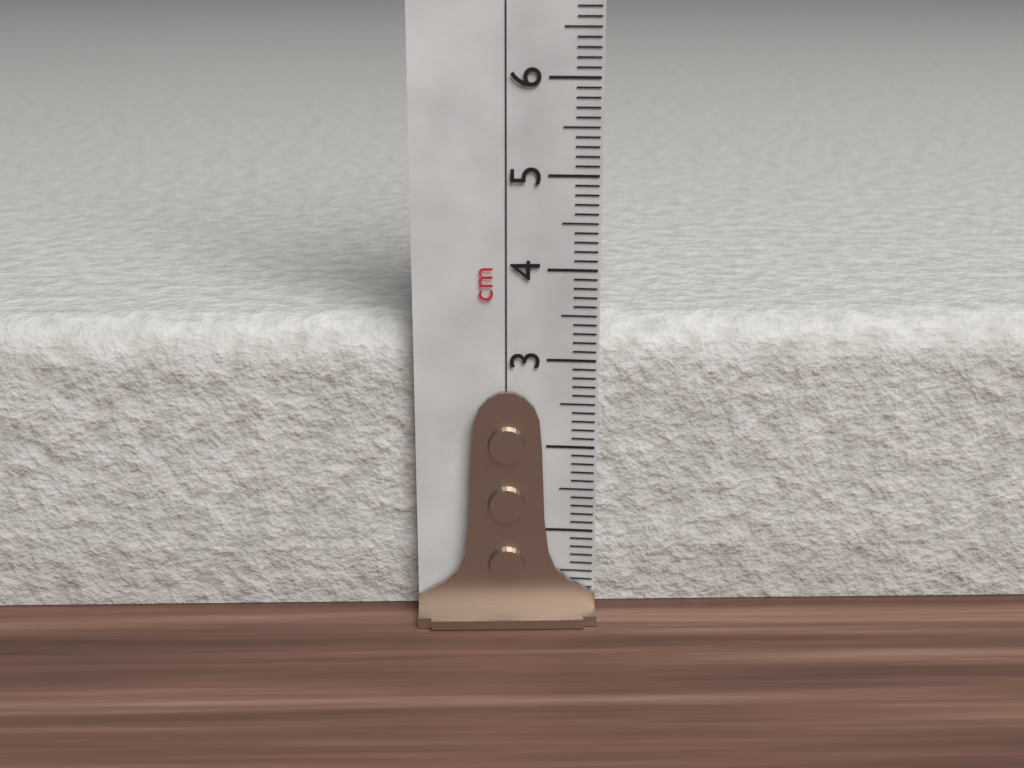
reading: 3.4 cm
